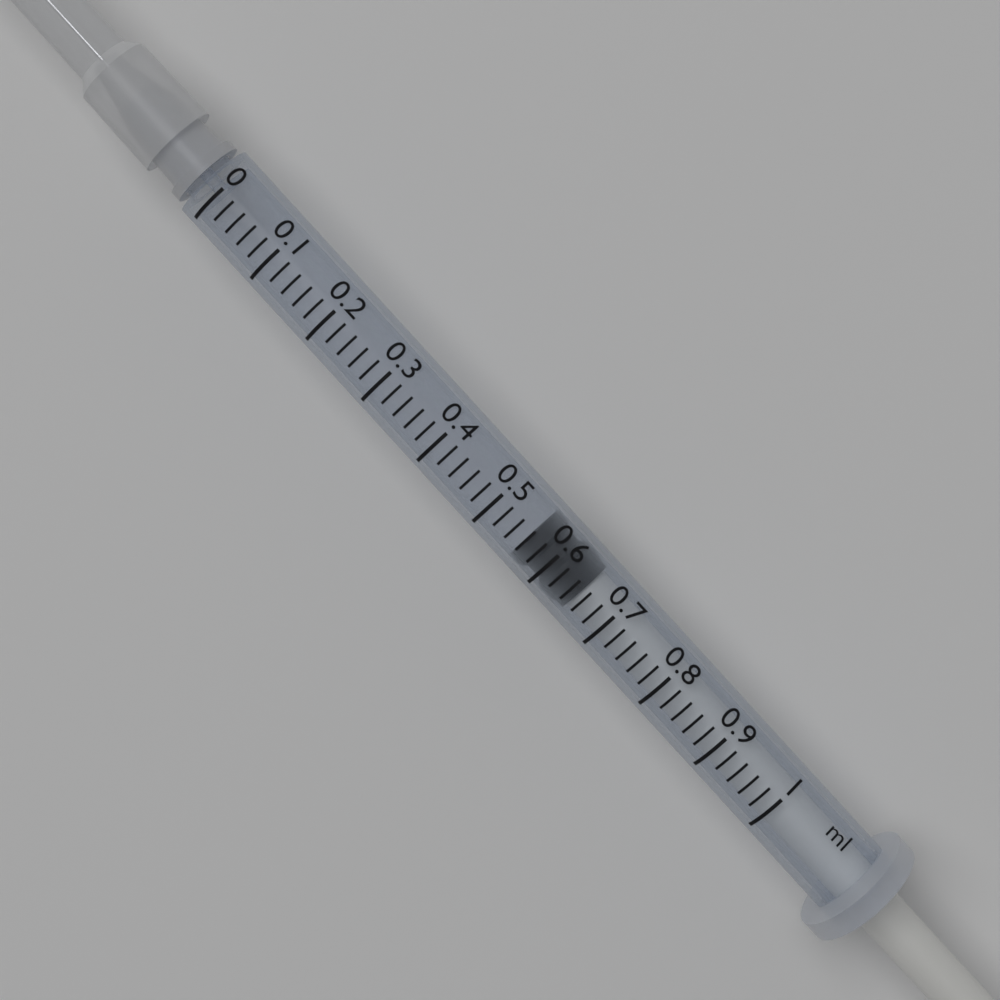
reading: 0.56 ml
